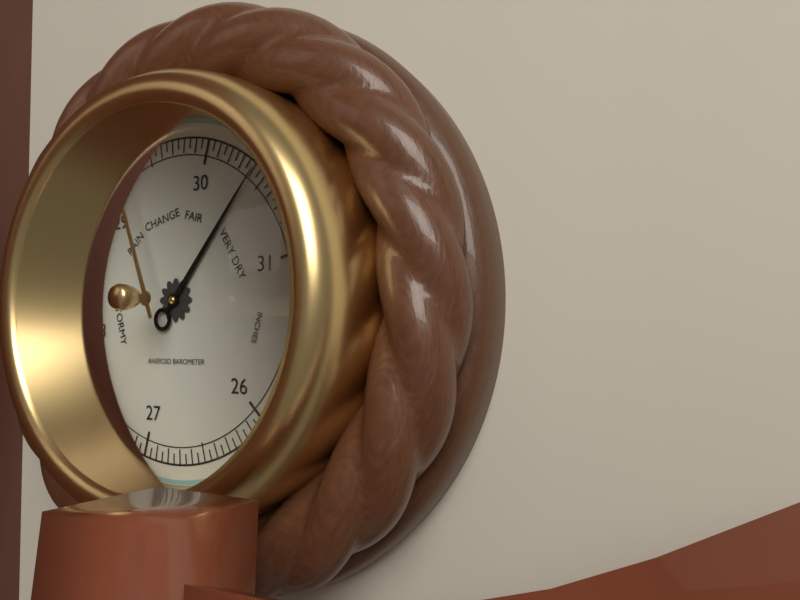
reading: 30.40 inHg
